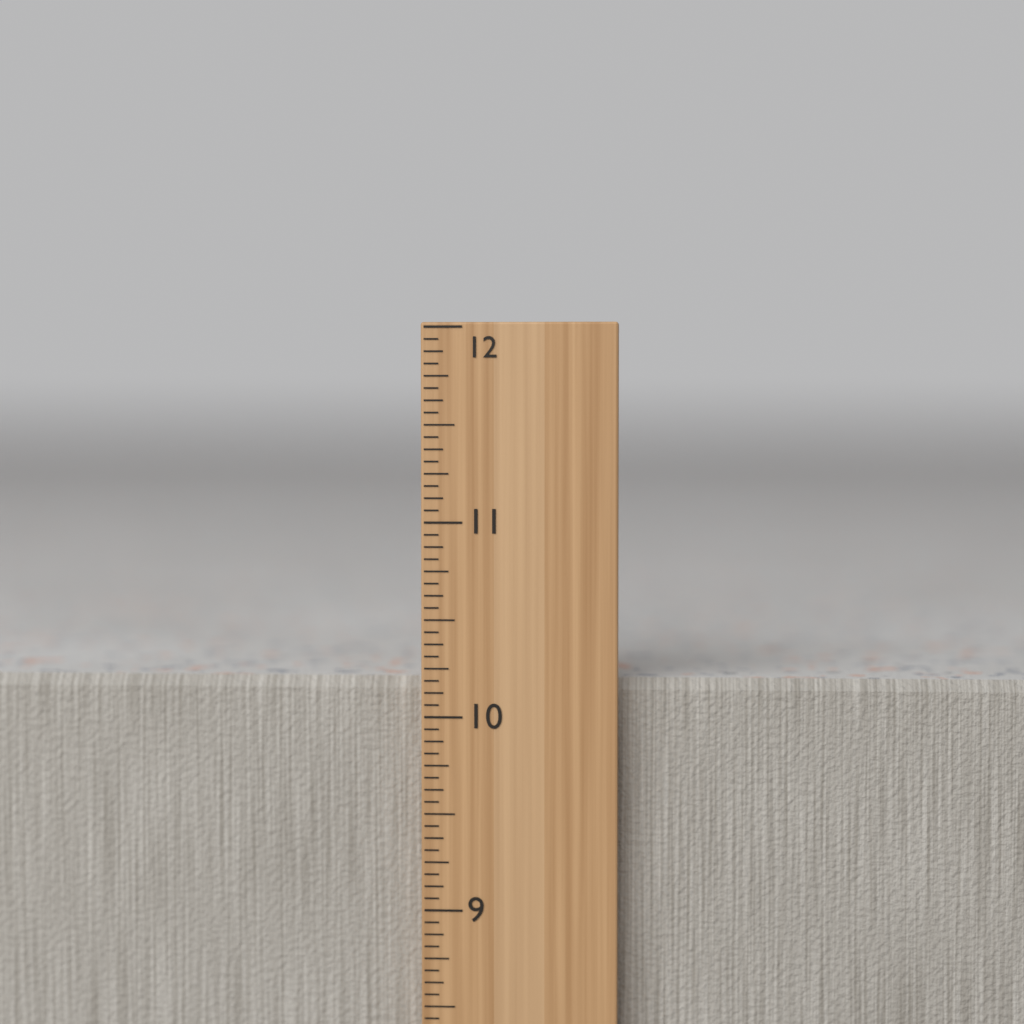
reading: 10.1875 in
